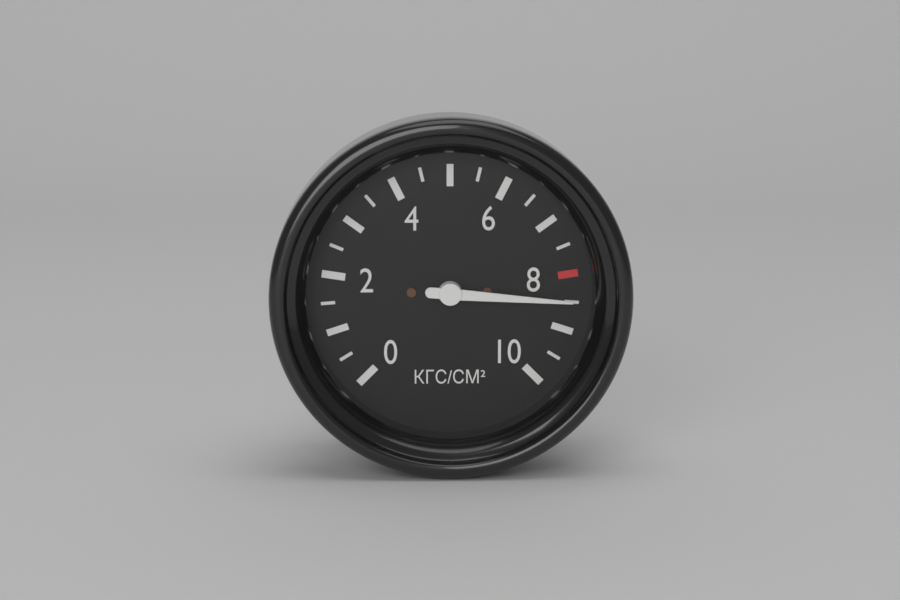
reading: 8.5 кгс/см²
